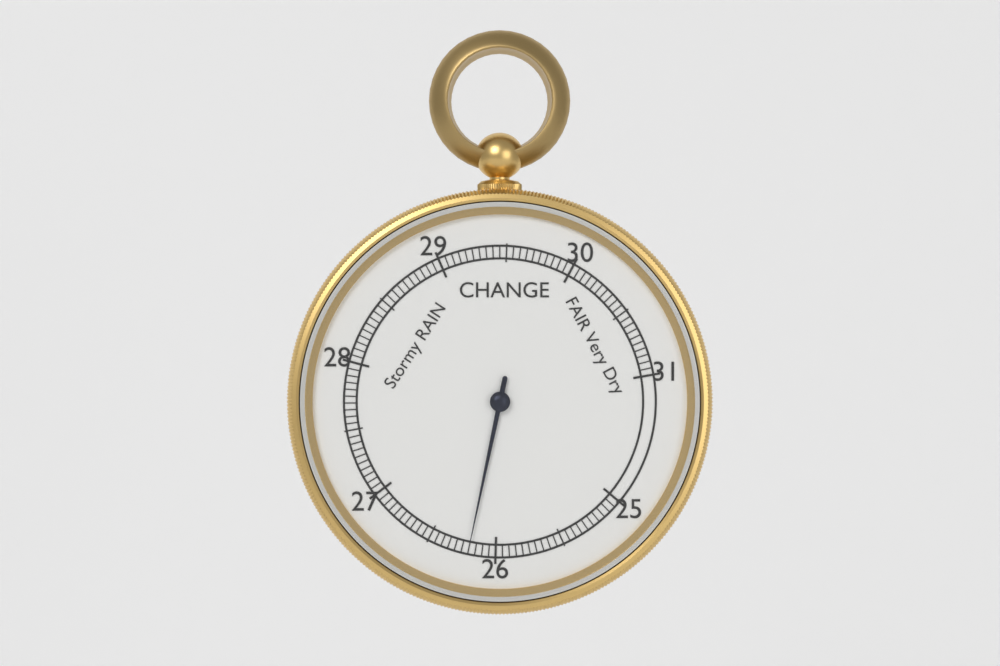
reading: 26.20 inHg
